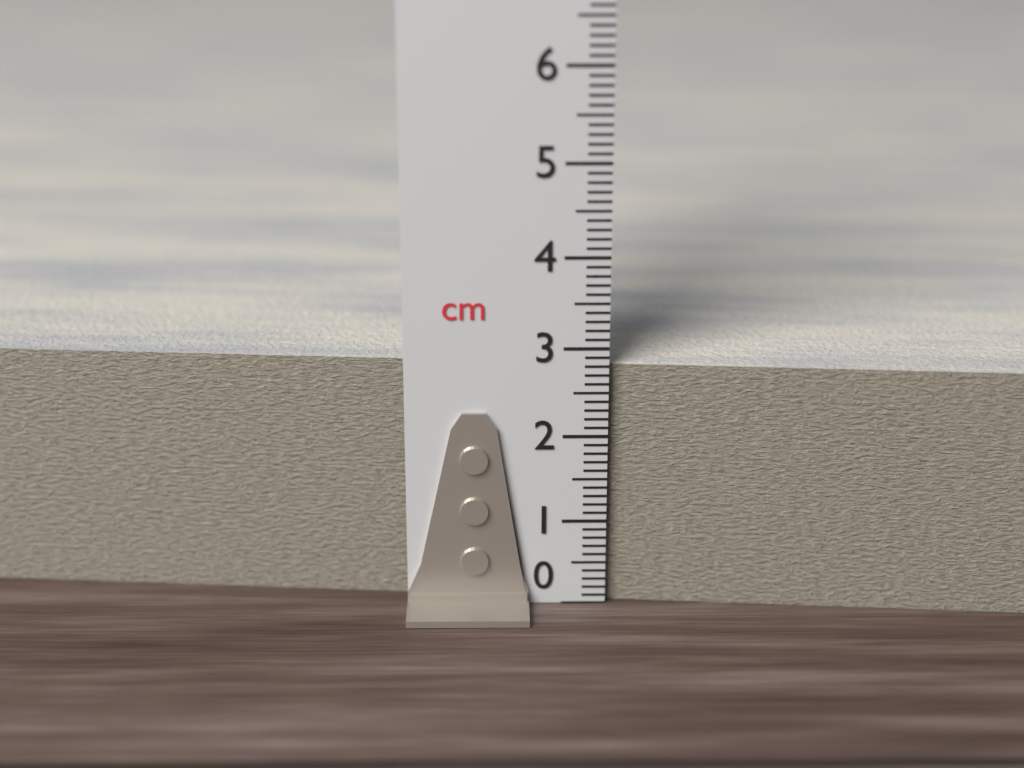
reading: 2.8 cm
